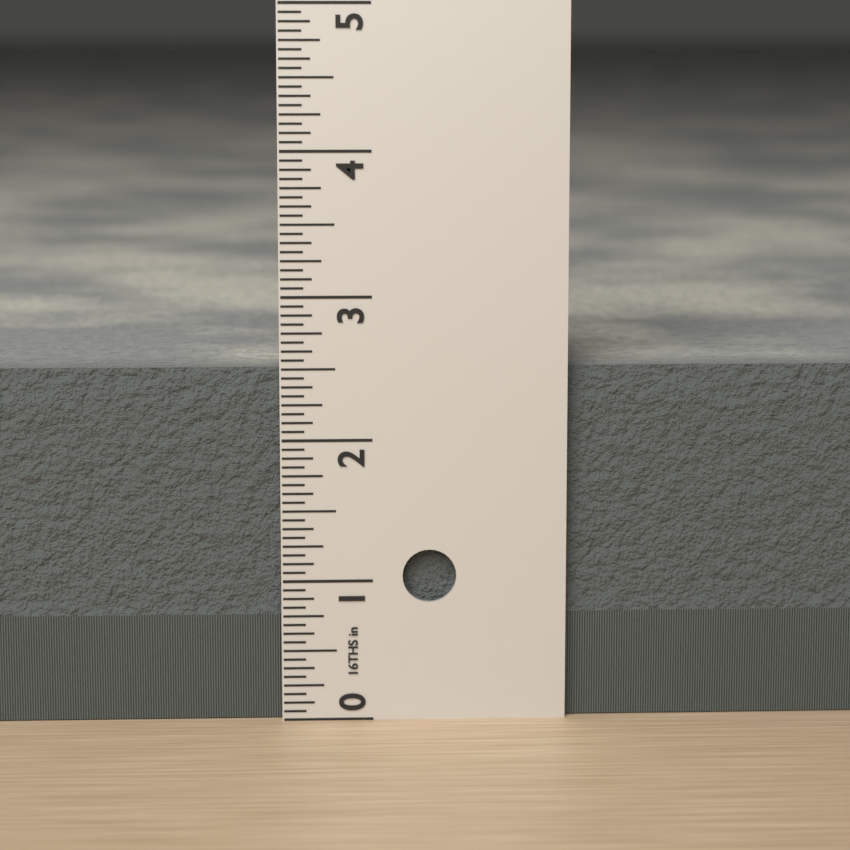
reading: 2.5000 in
